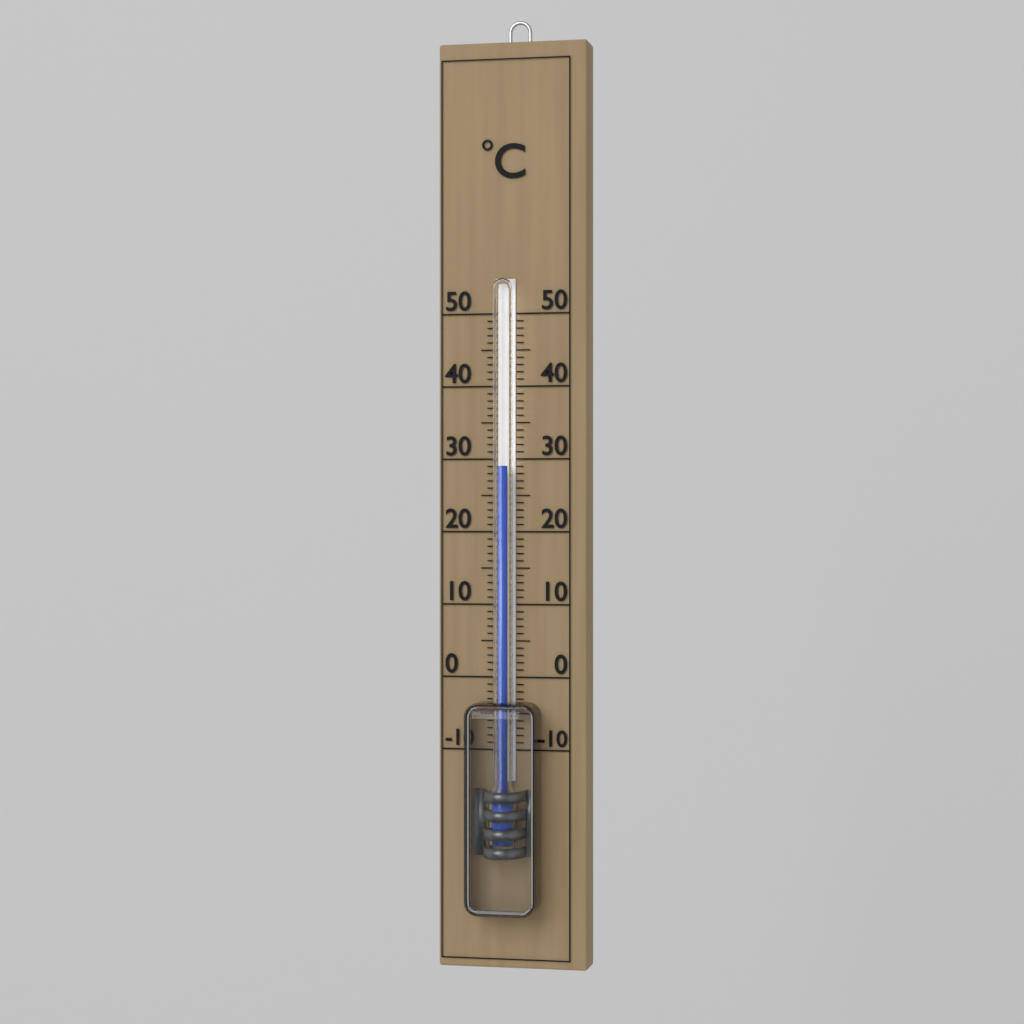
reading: 29 °C
